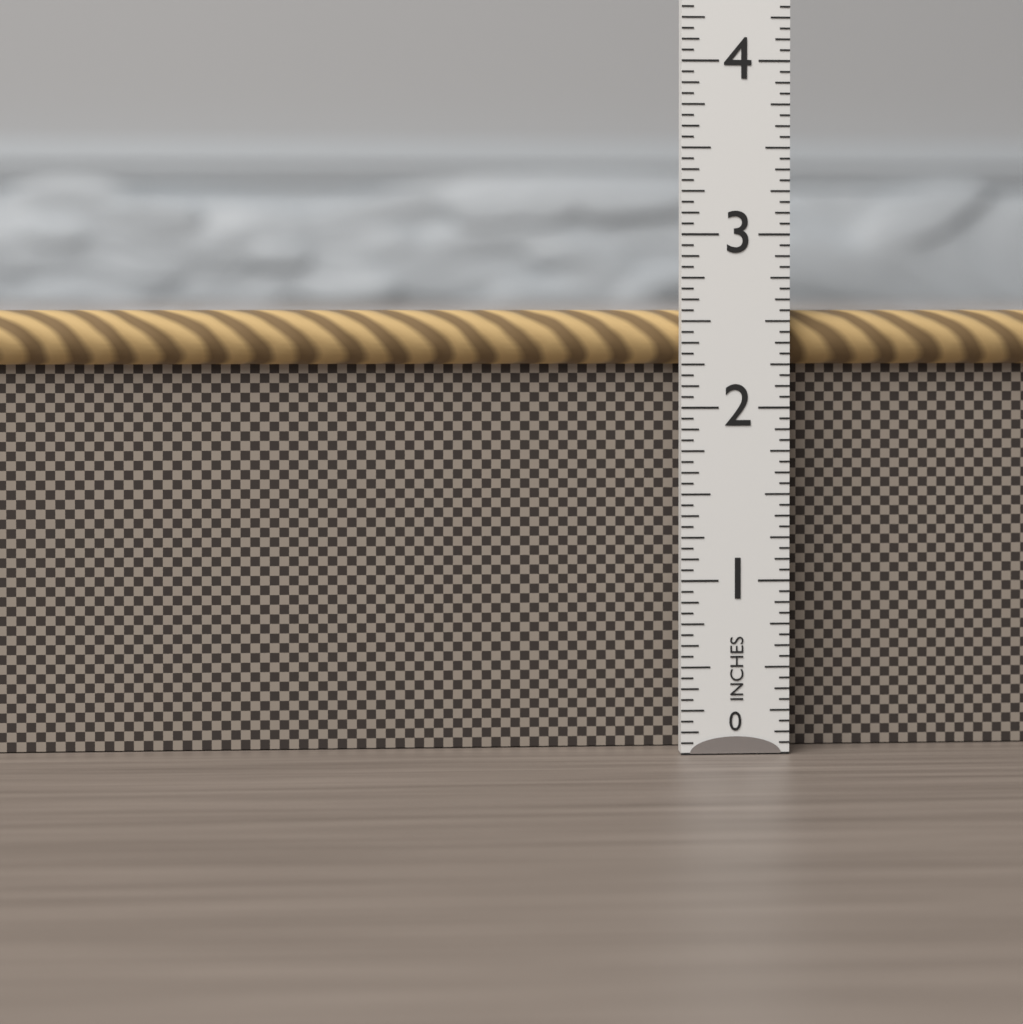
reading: 2.5625 in
